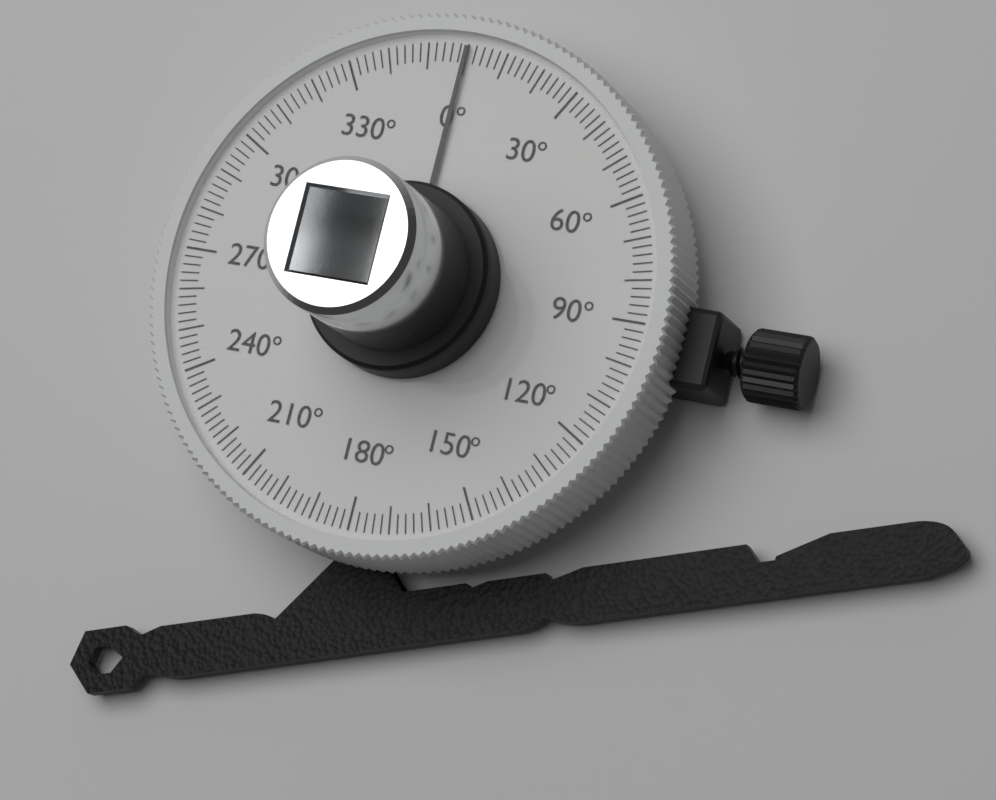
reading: 0 °
